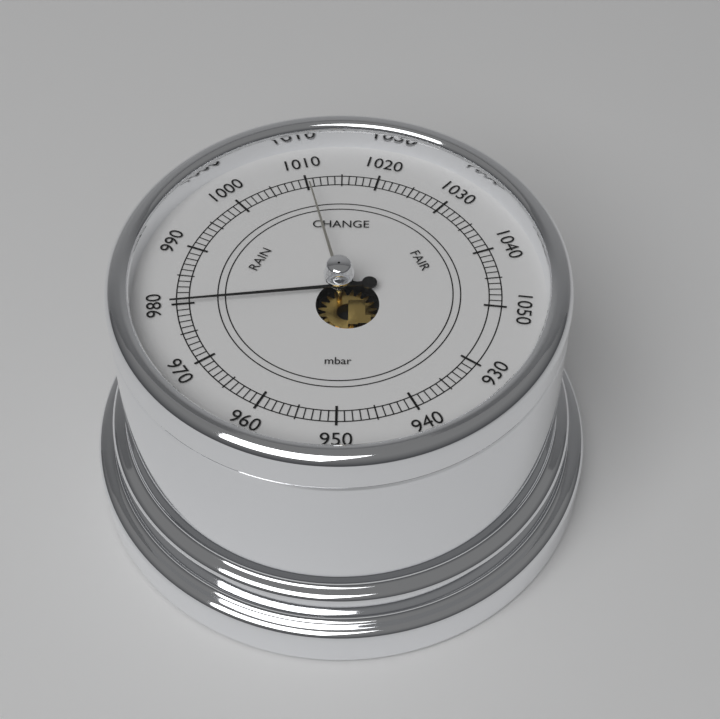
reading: 980 mbar
